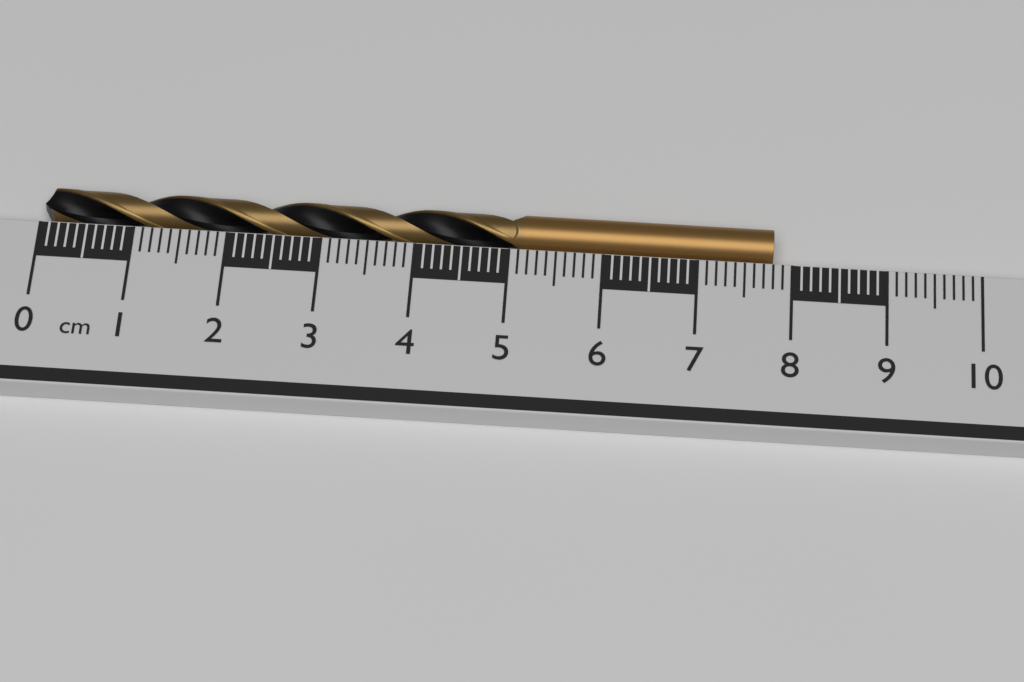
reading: 7.8 cm
